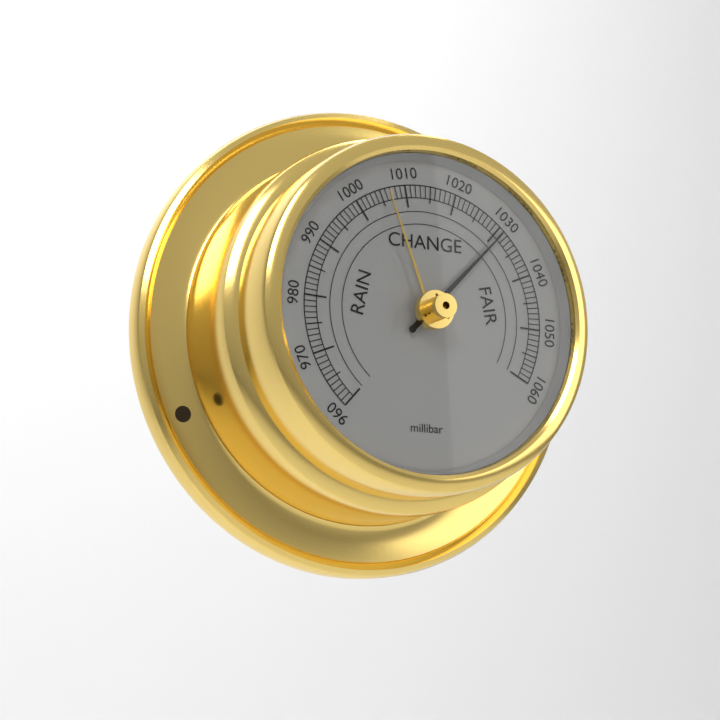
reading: 1031 millibar
